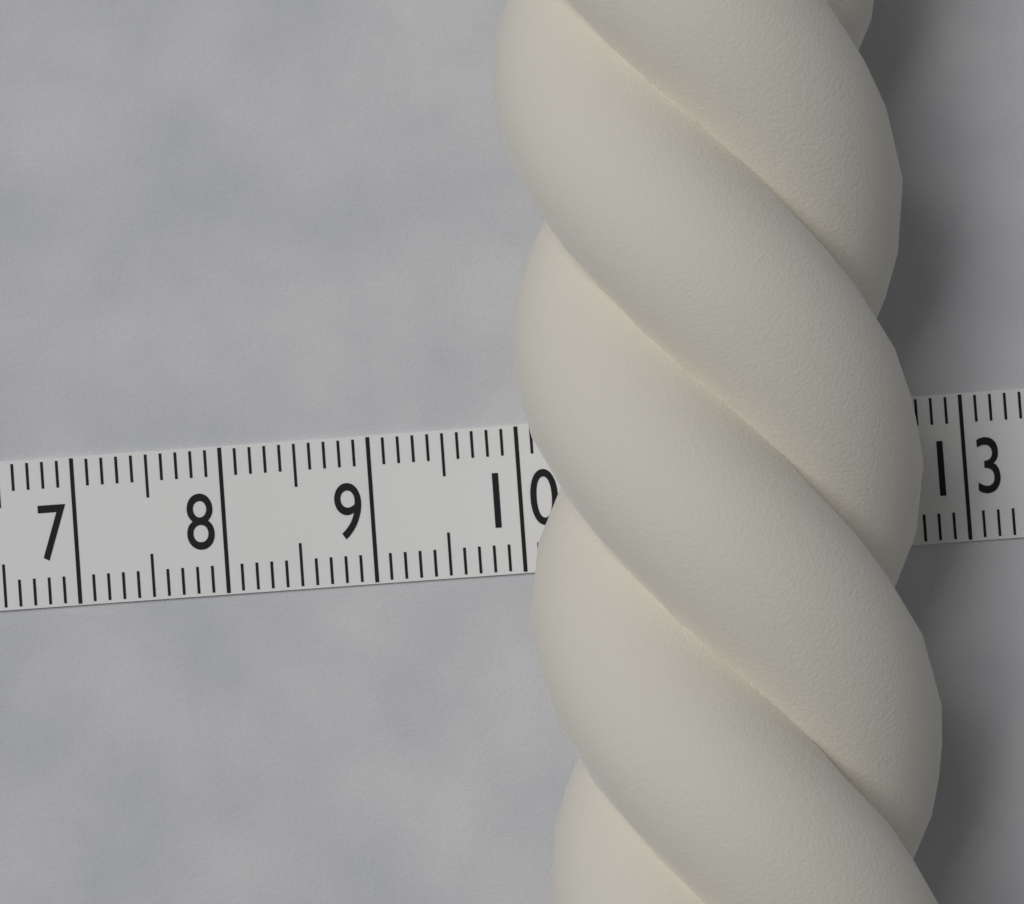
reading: 12.6 (no unit)
